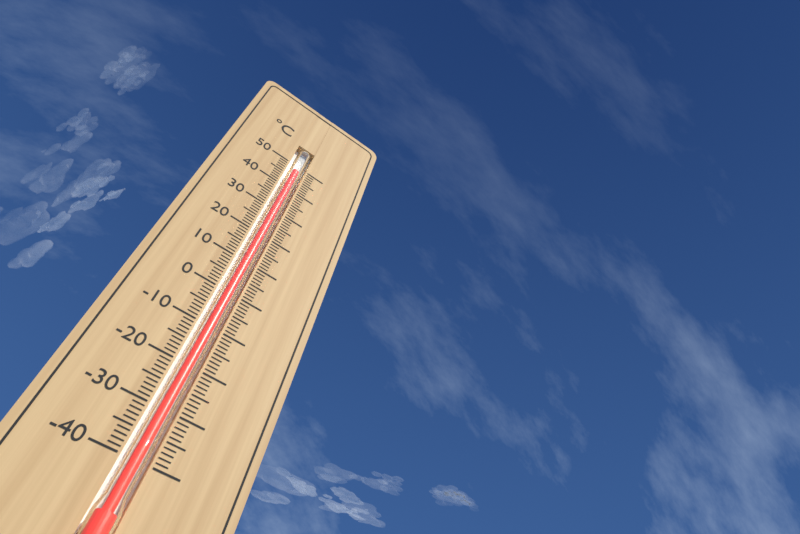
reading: 47 °C
